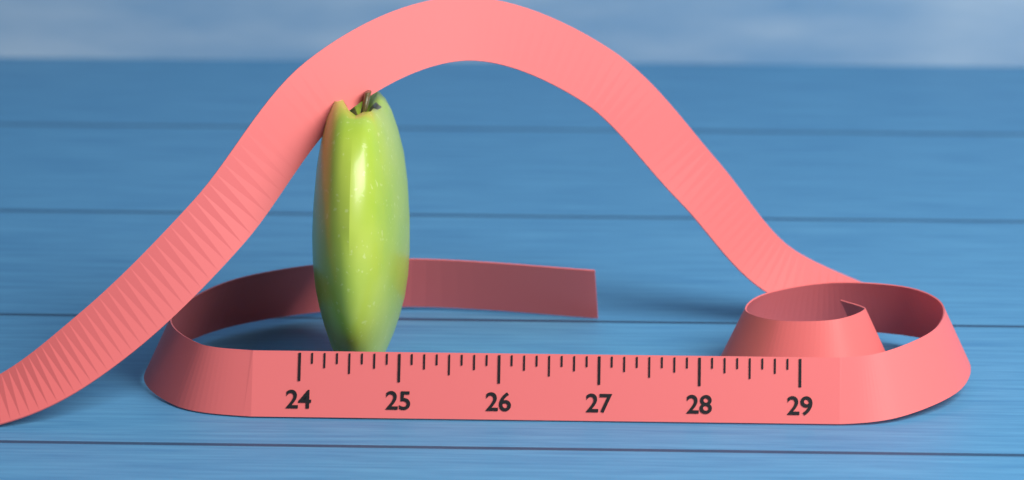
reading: 25.000 (no unit)
